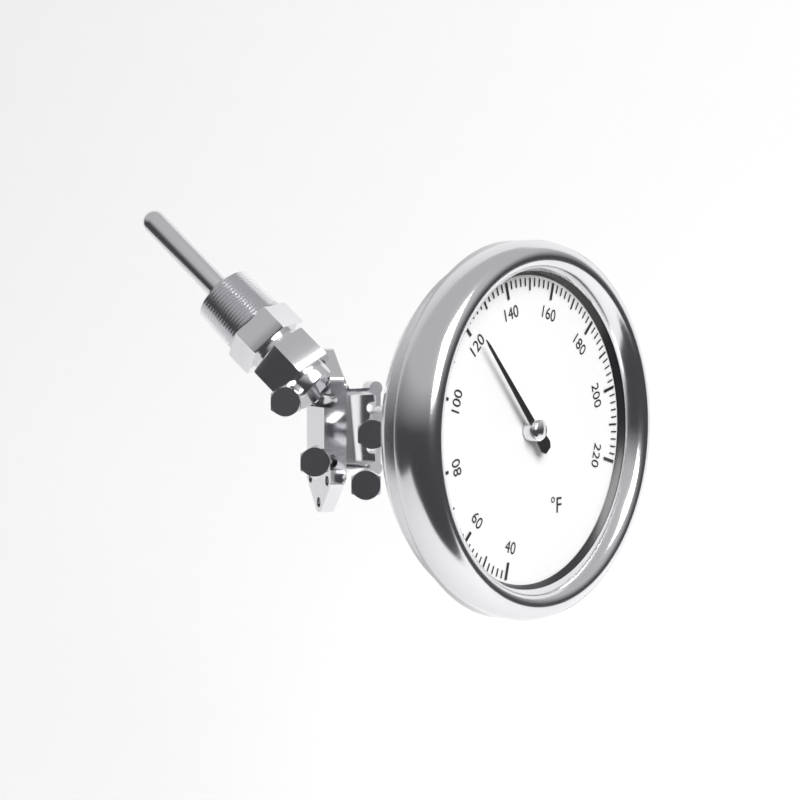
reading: 122 °F
